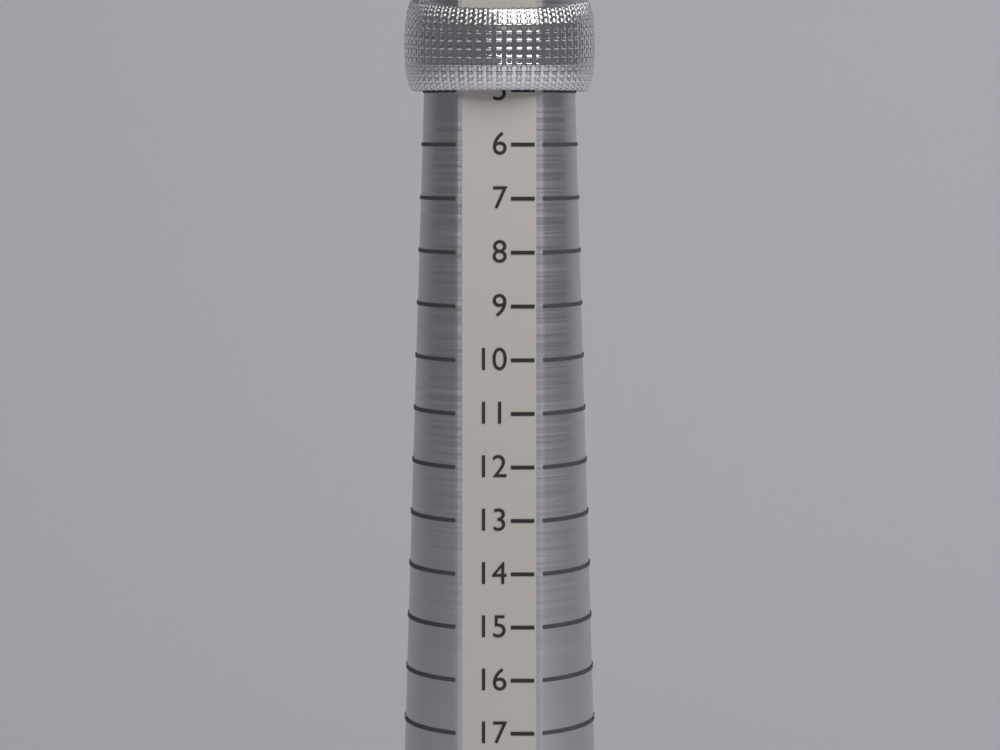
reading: 5 (no unit)
